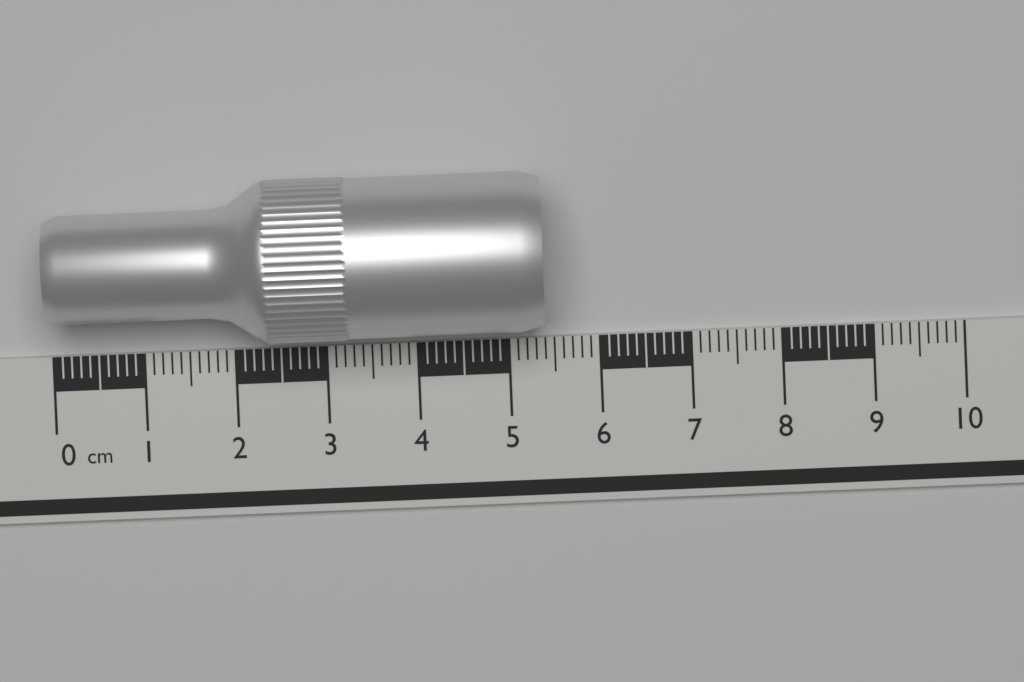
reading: 5.4 cm
